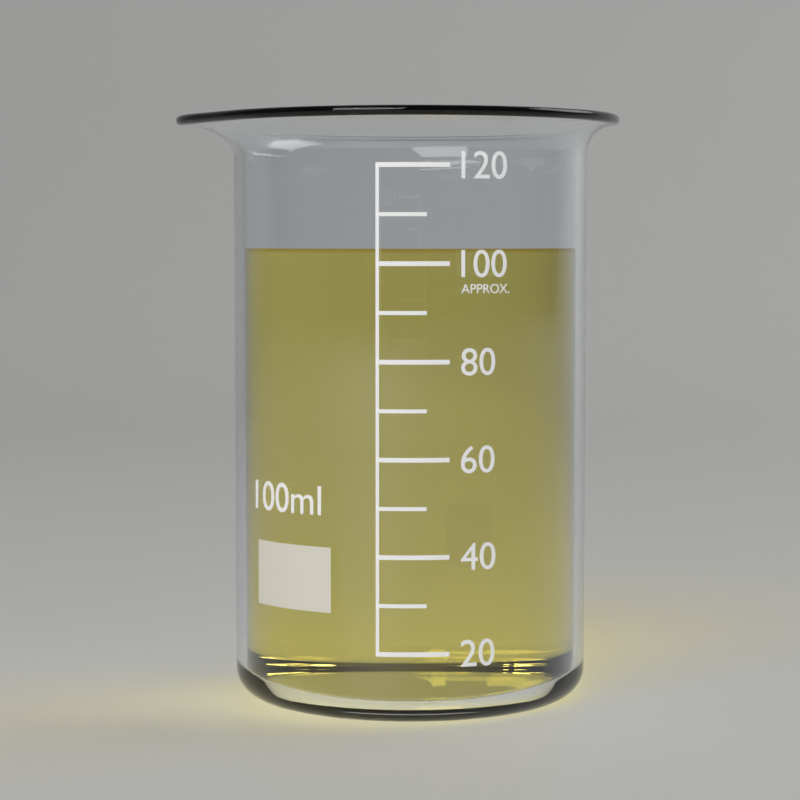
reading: 103 ml
